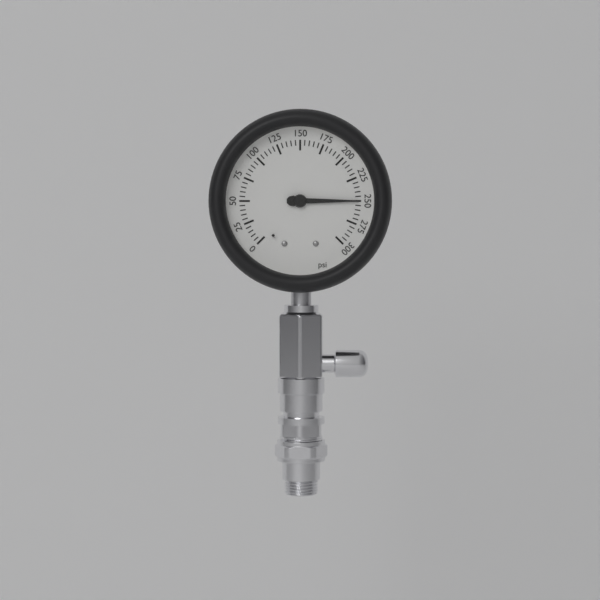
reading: 250 psi
